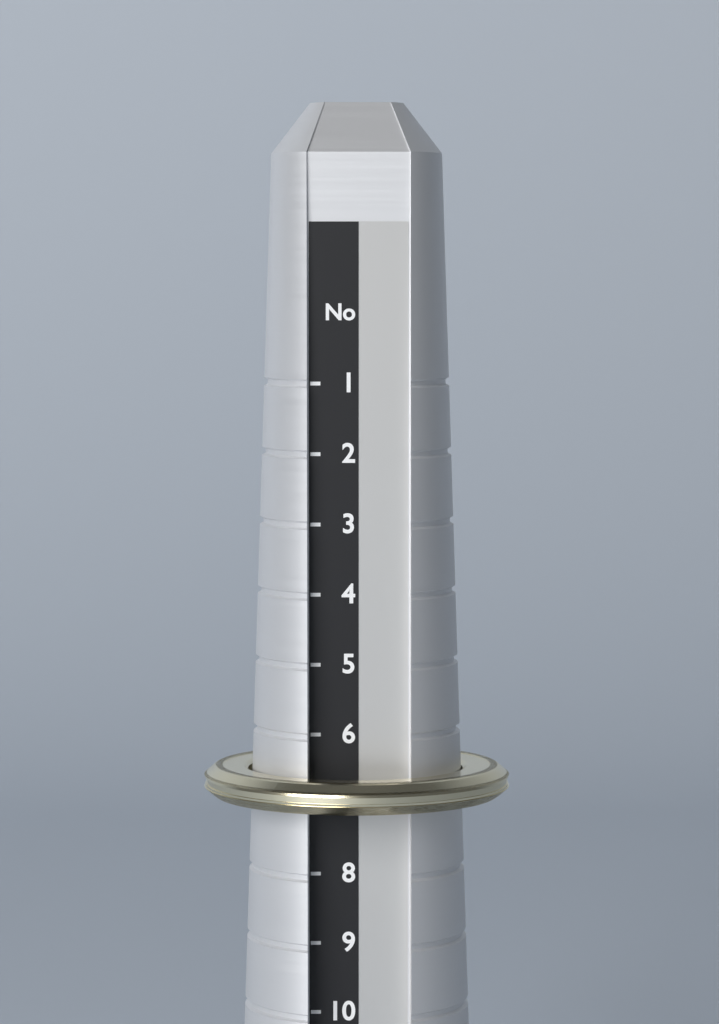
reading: 7 (no unit)
